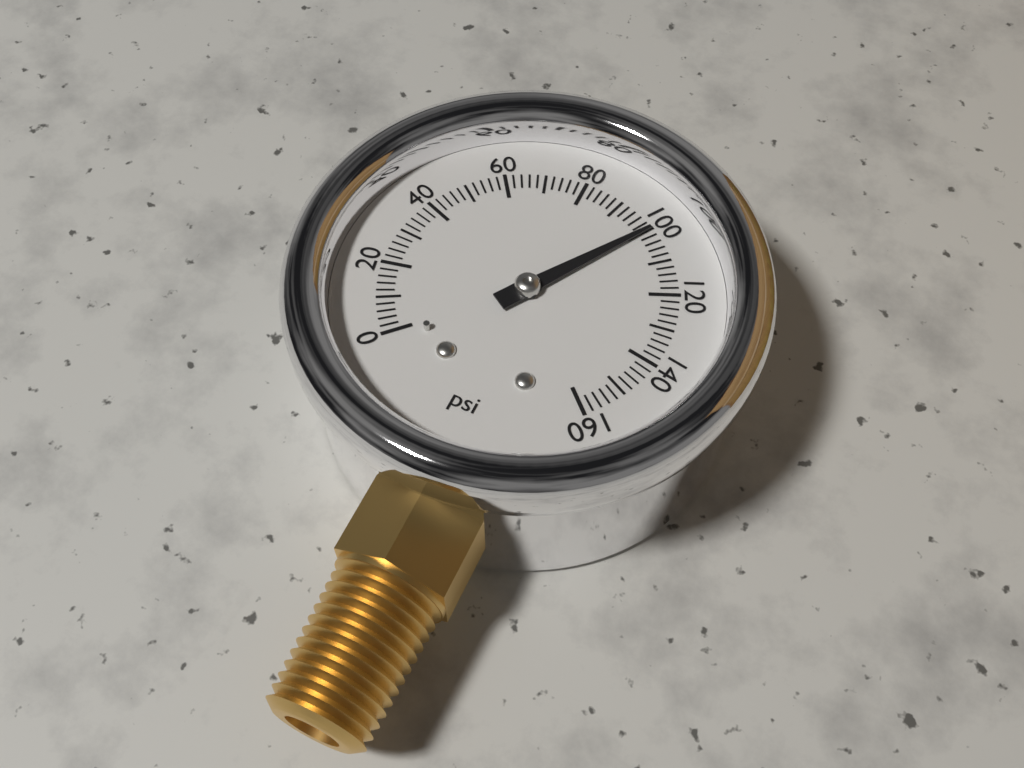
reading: 100 psi
